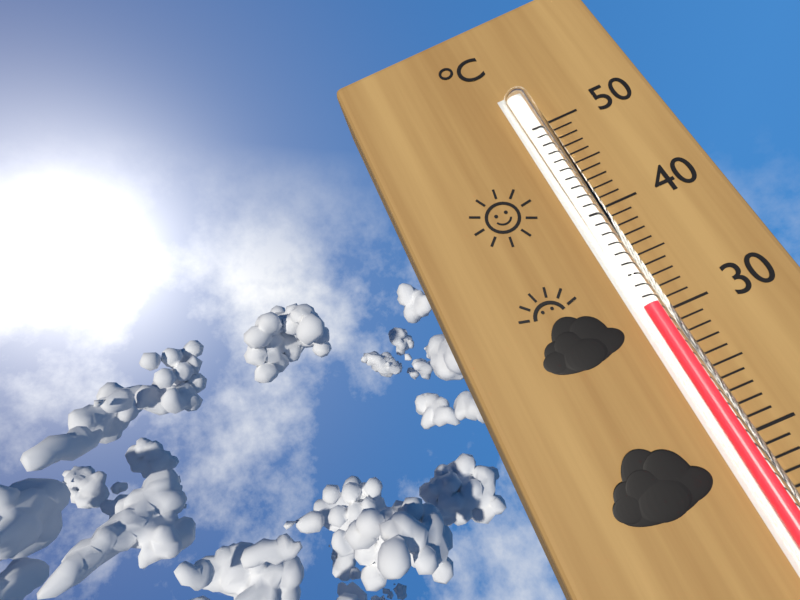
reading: 31 °C
